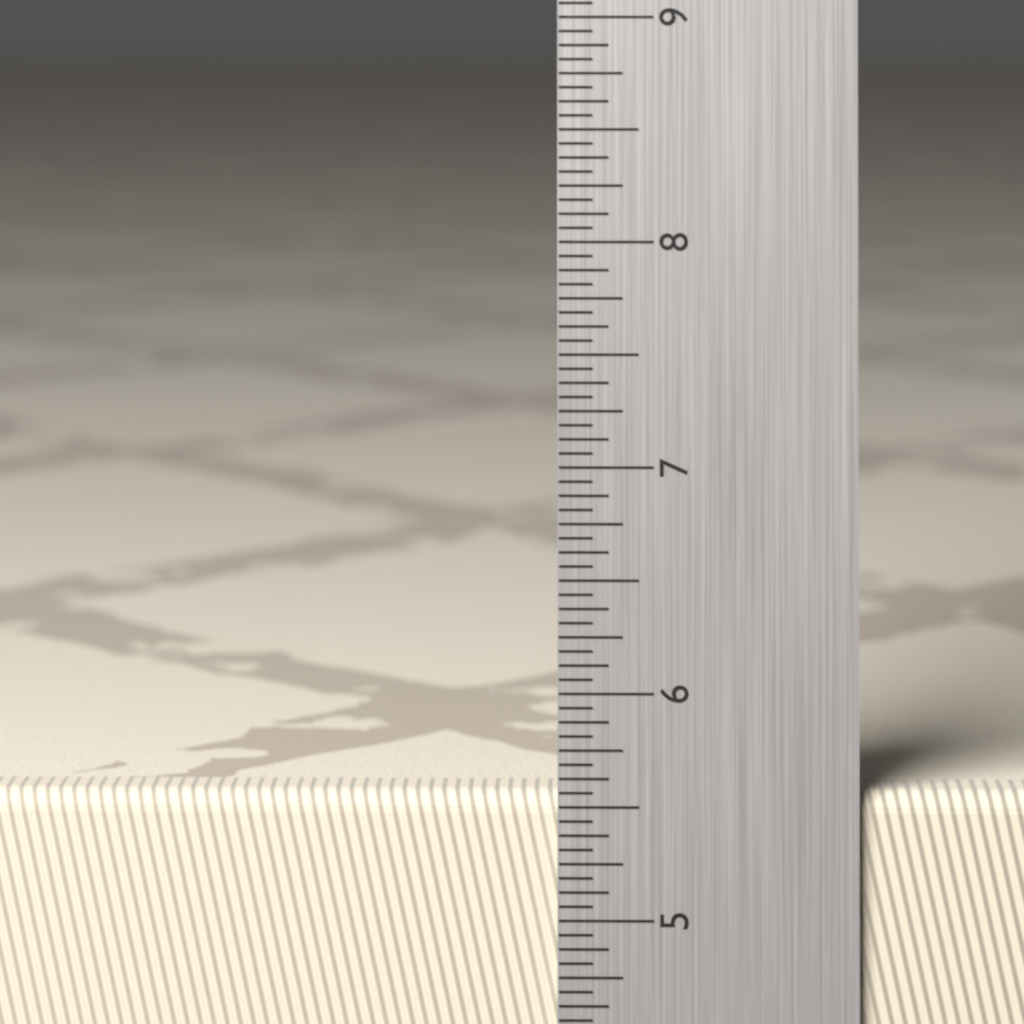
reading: 5.5625 in
